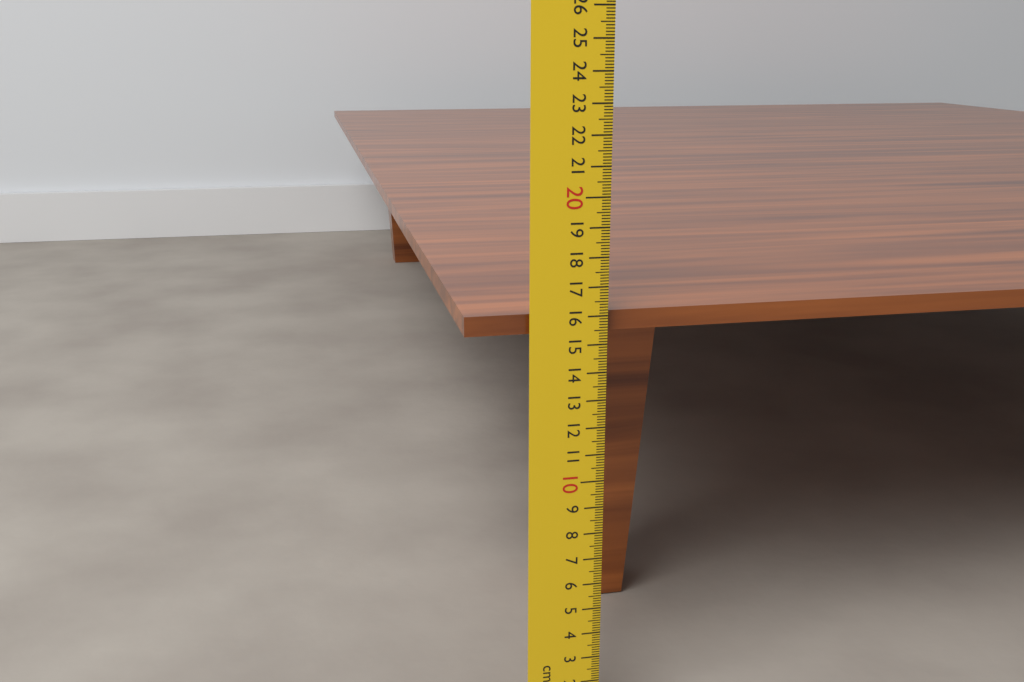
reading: 16.1 cm
